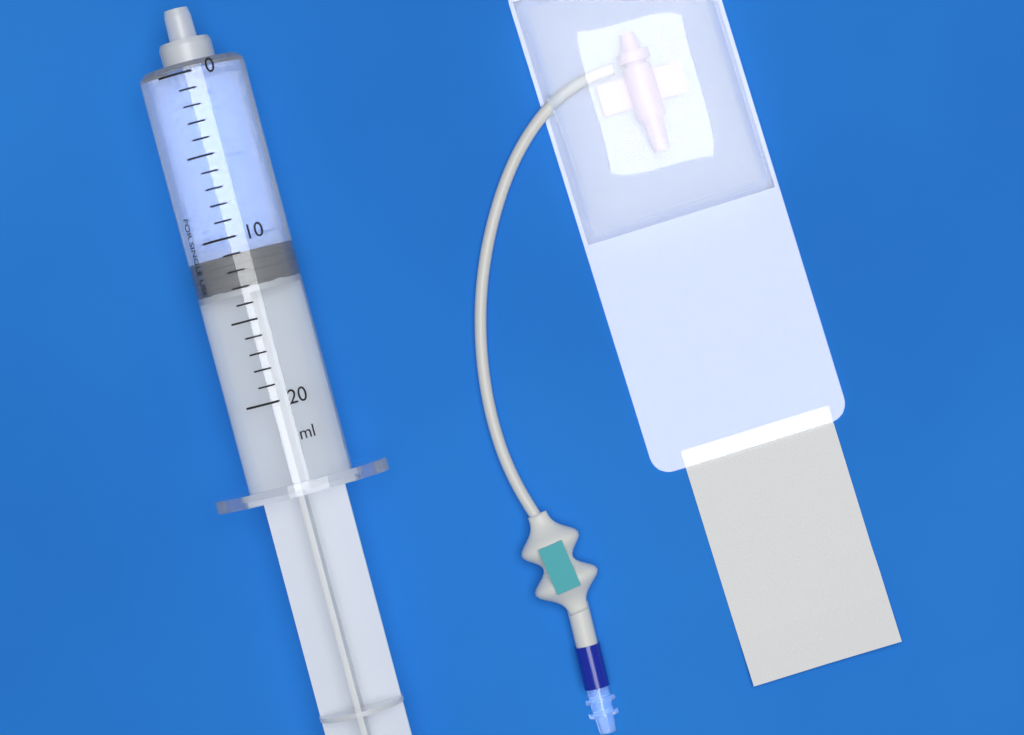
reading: 11 ml
